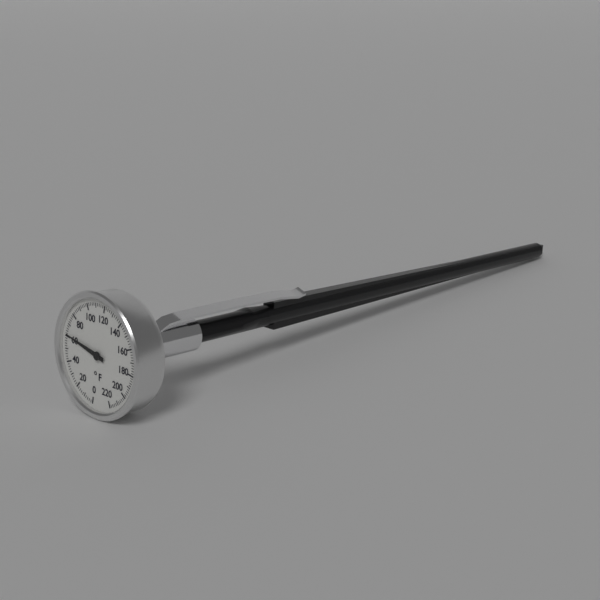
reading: 62 °F
